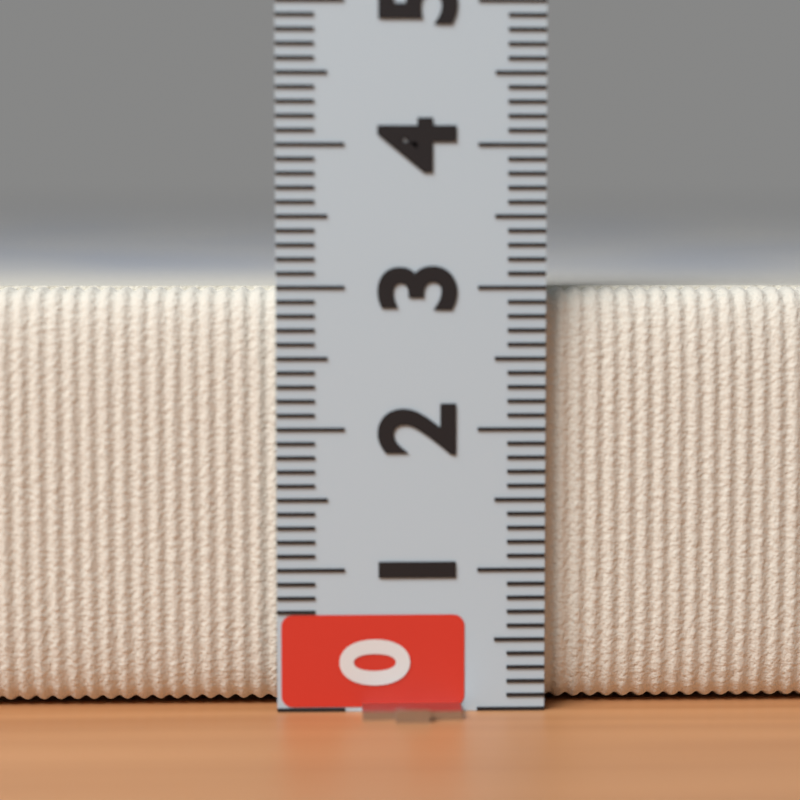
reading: 3.0 (no unit)
